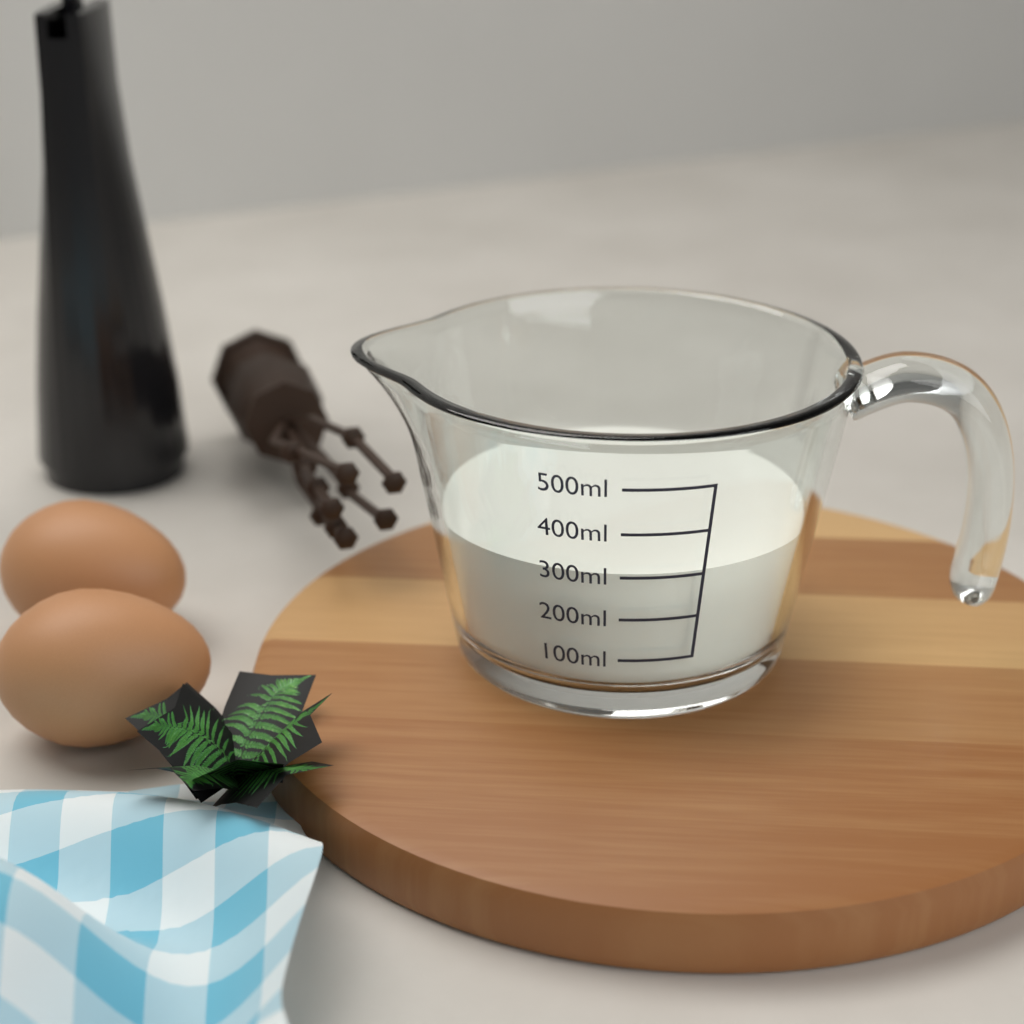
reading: 300 ml
